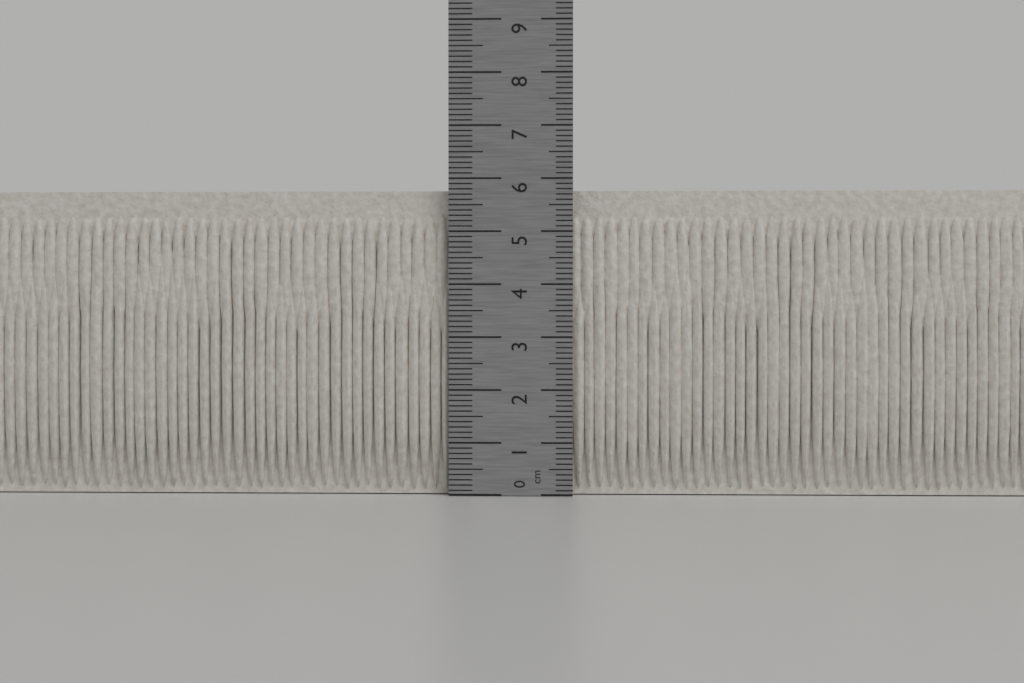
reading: 5.8 cm
